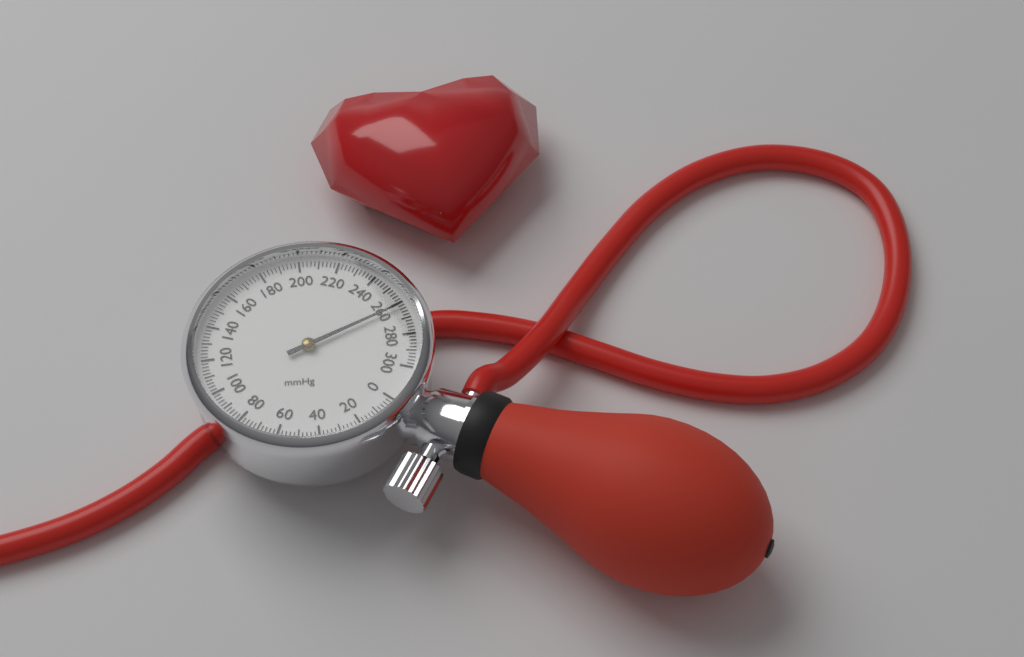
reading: 262 mmHg
